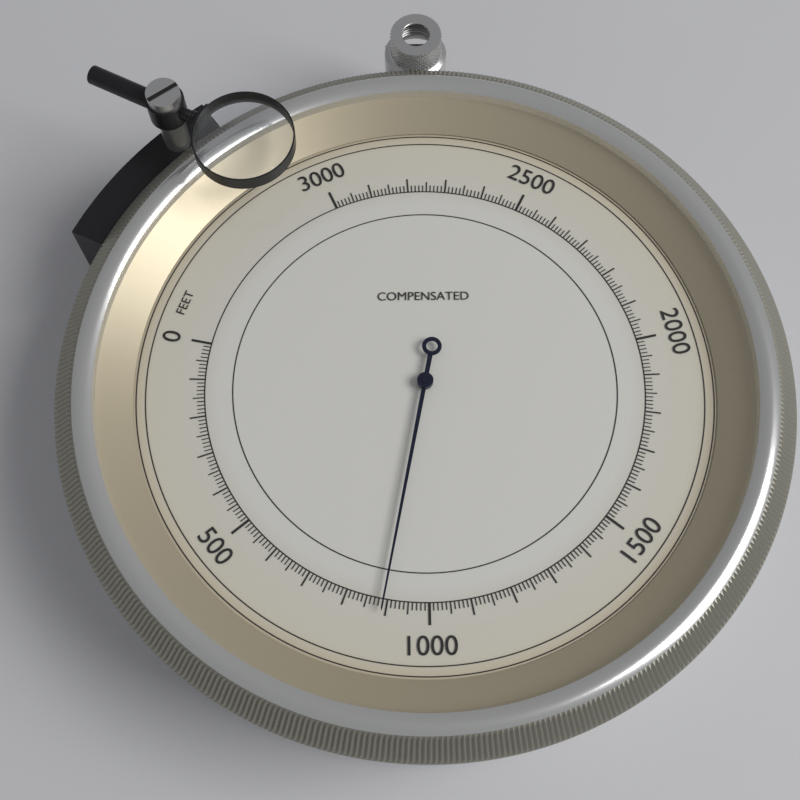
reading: 890 feet
